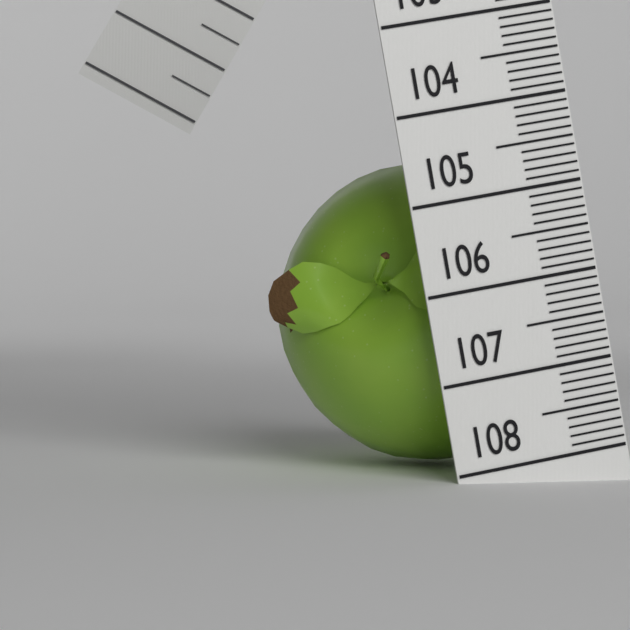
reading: 104.5 (no unit)
